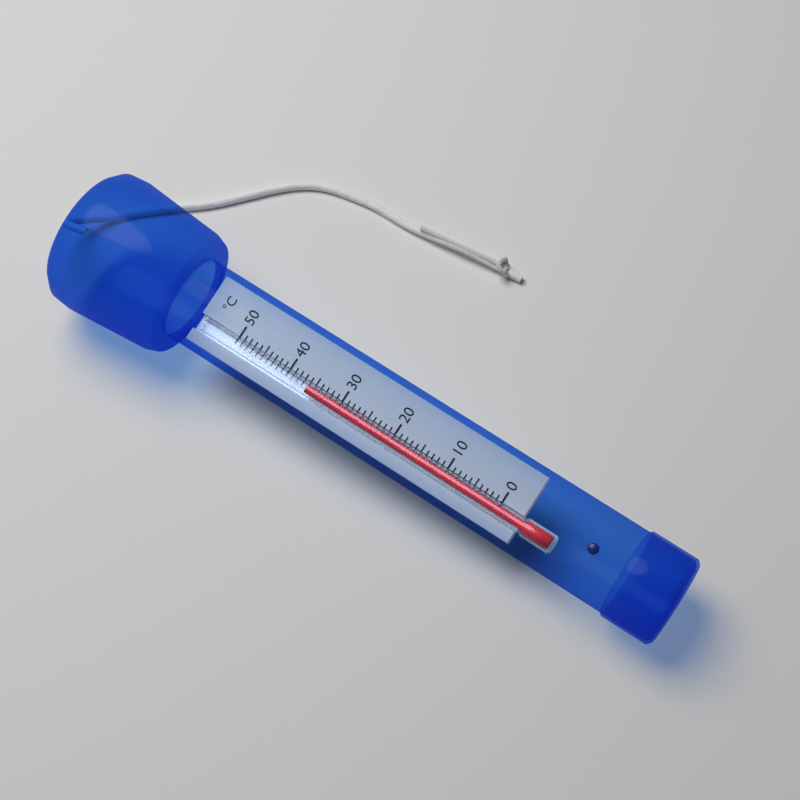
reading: 36 °C
